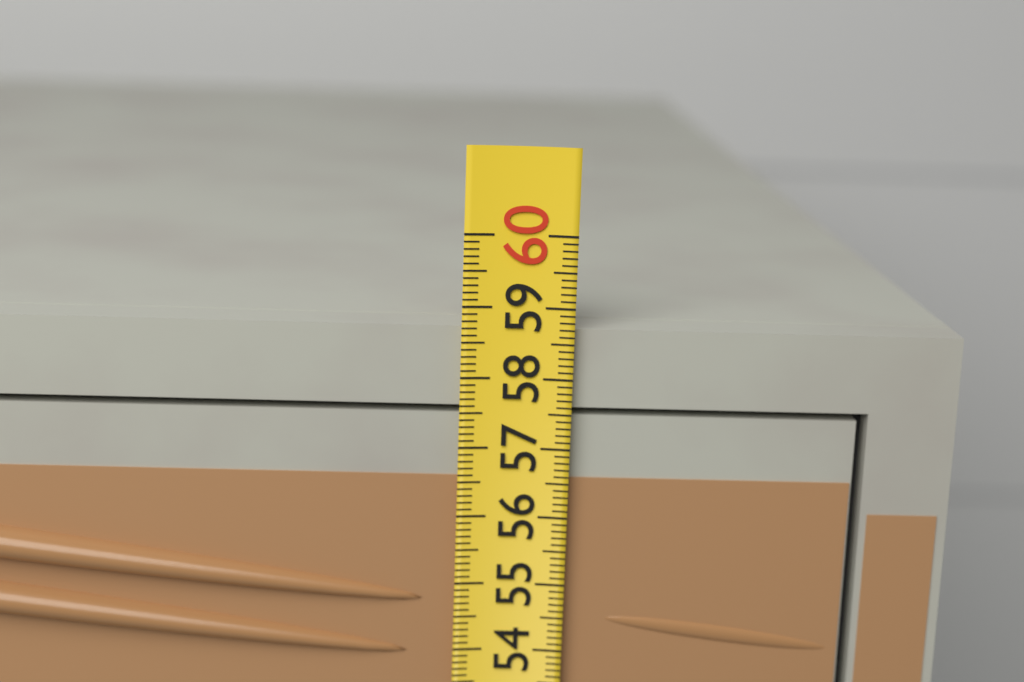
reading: 58.7 (no unit)
